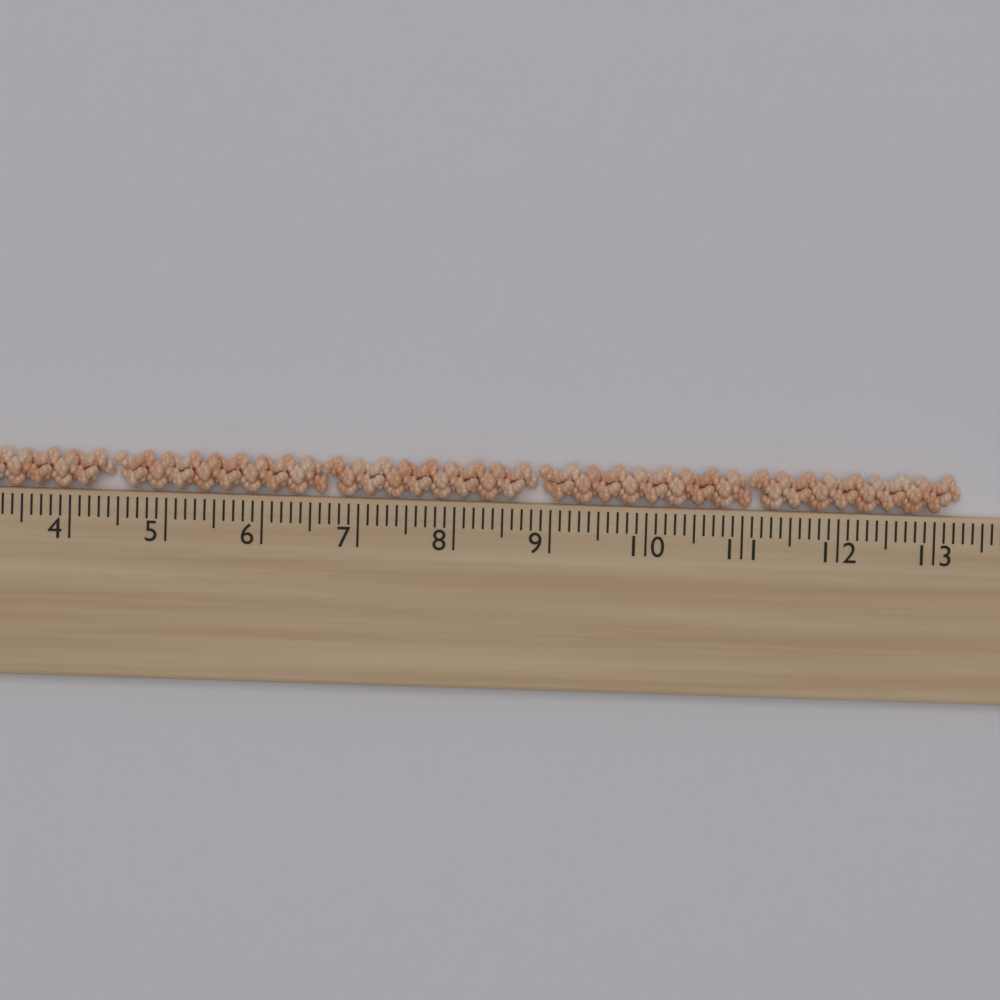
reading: 13.3 cm
